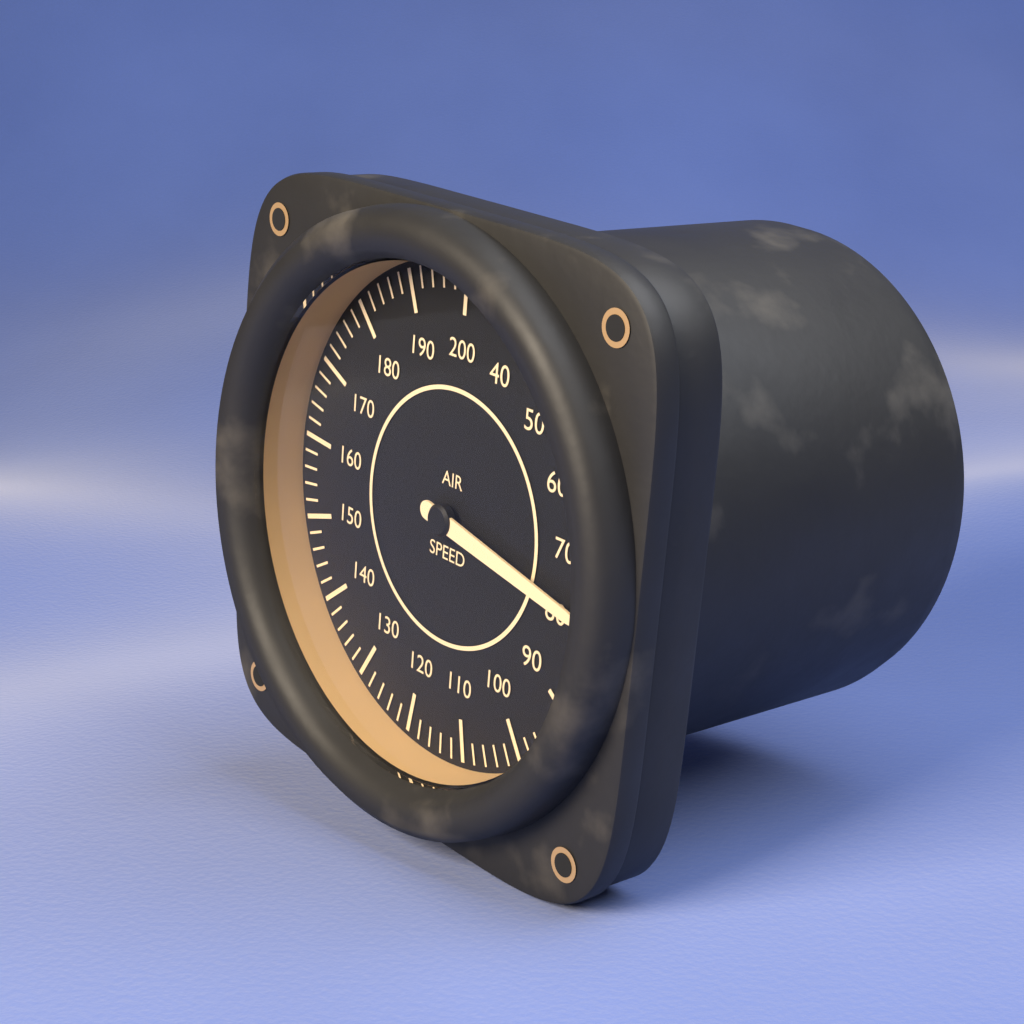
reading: 78 (no unit)
